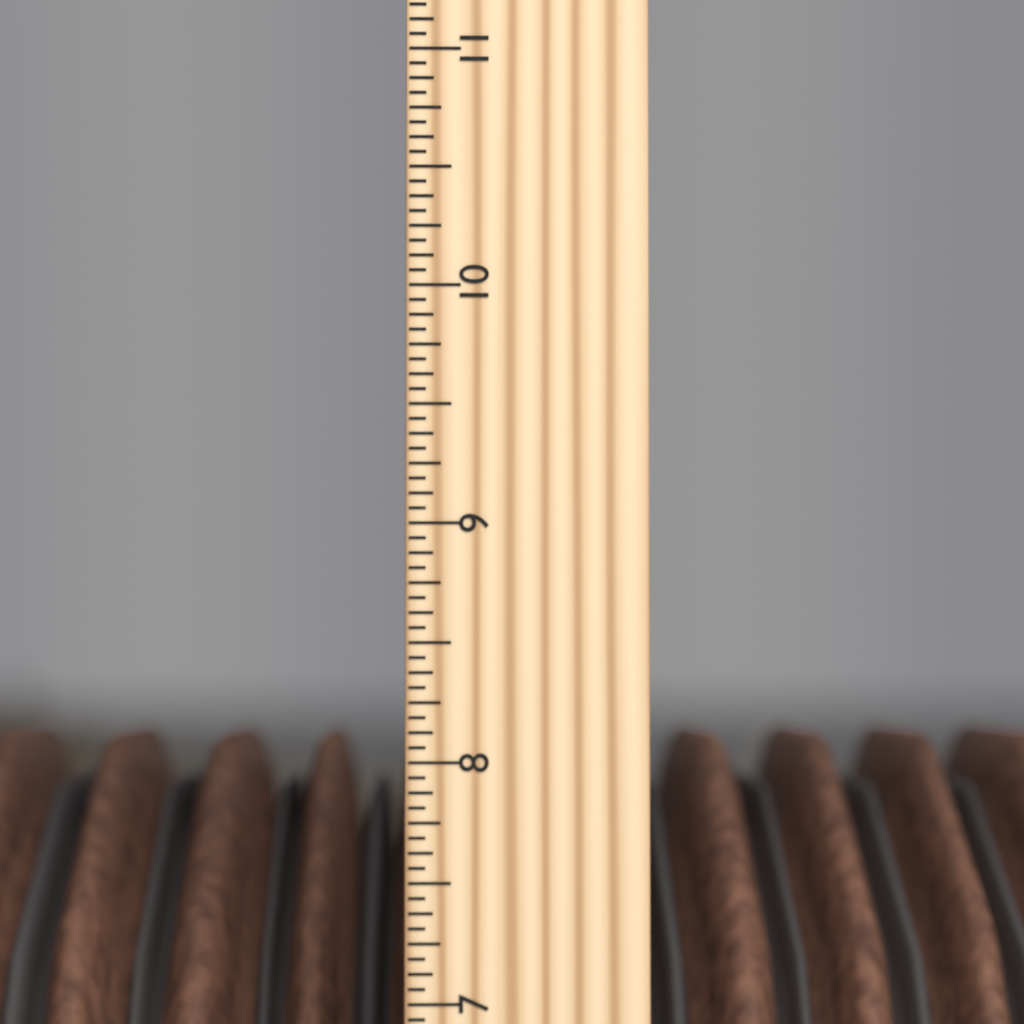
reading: 8.1250 inch
